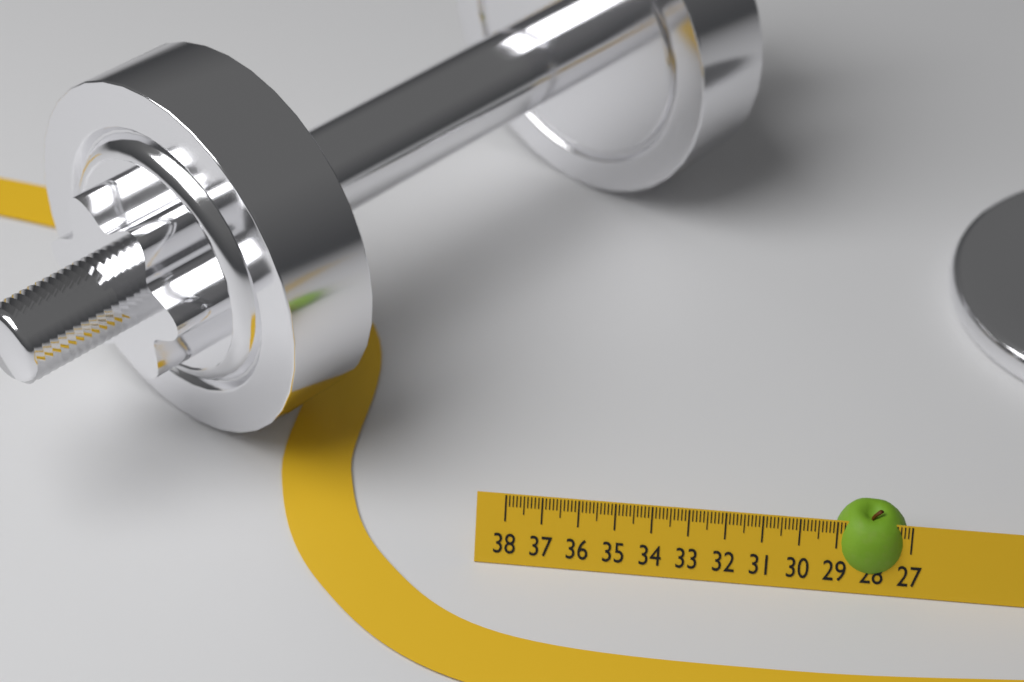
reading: 29.1 (no unit)
